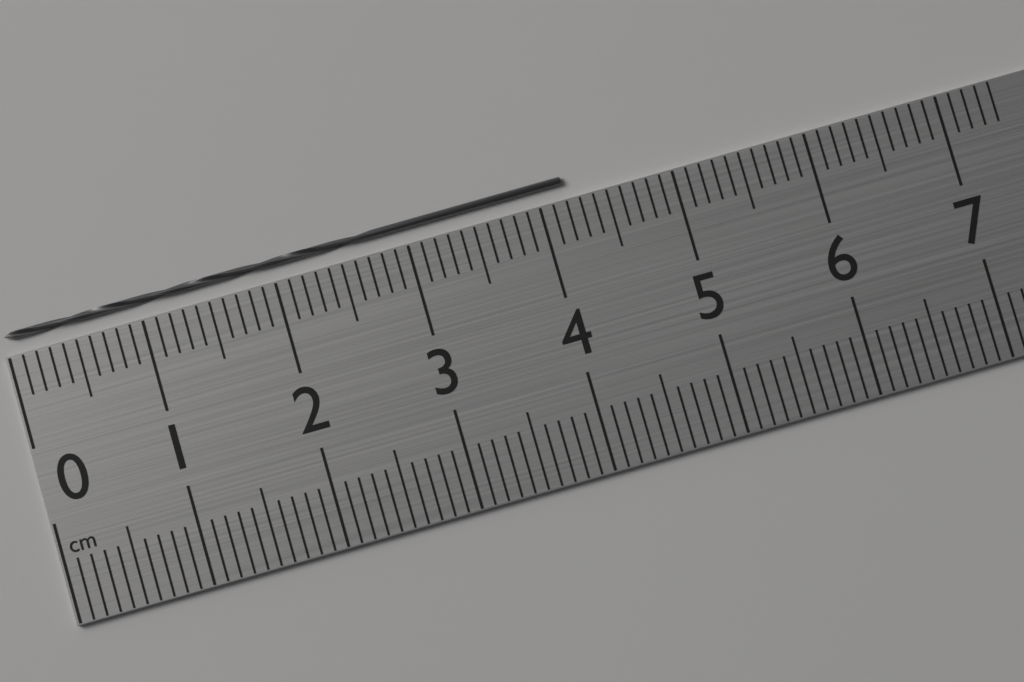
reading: 4.2 cm
